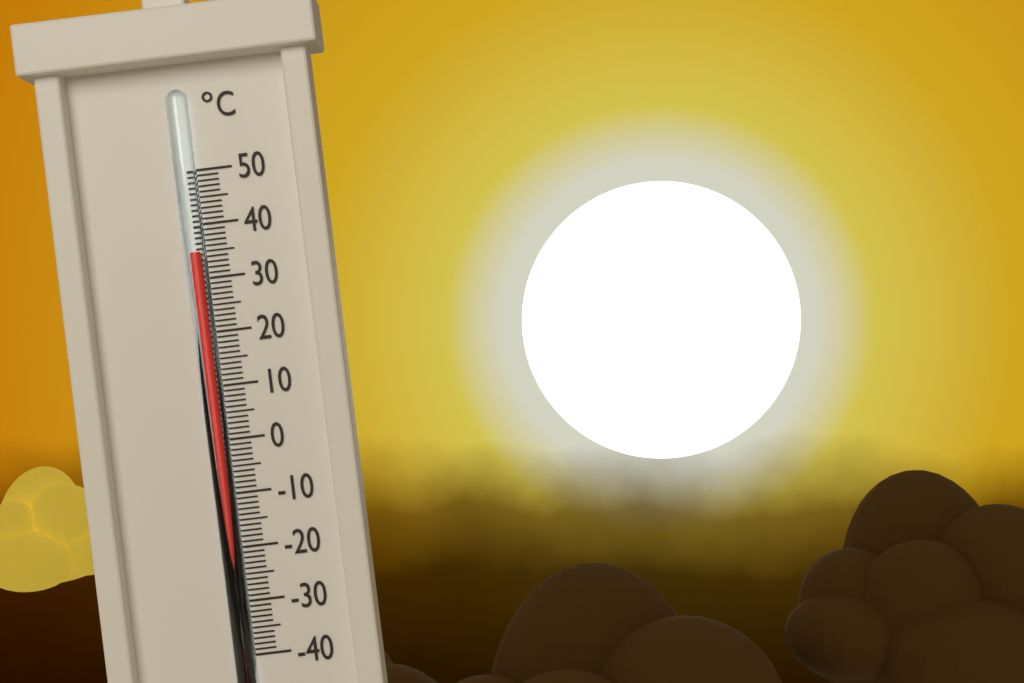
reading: 35 °C
